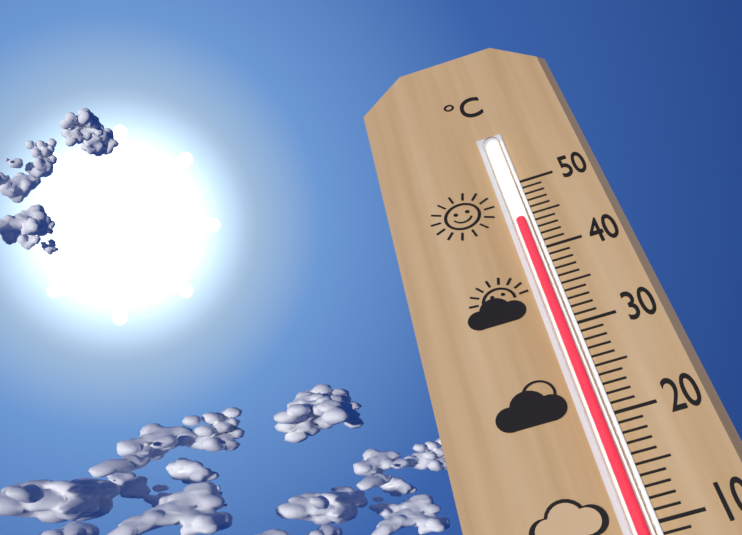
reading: 44 °C
